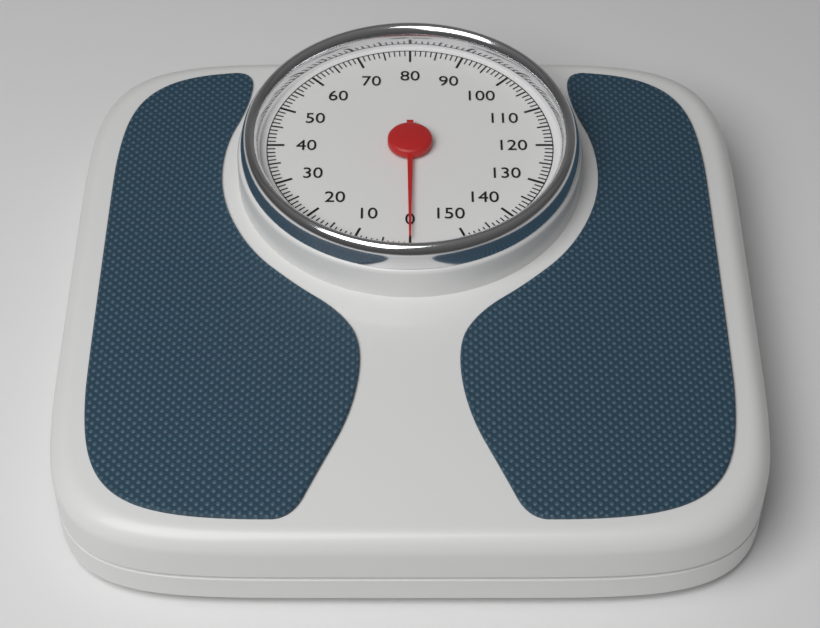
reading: 0 (no unit)
